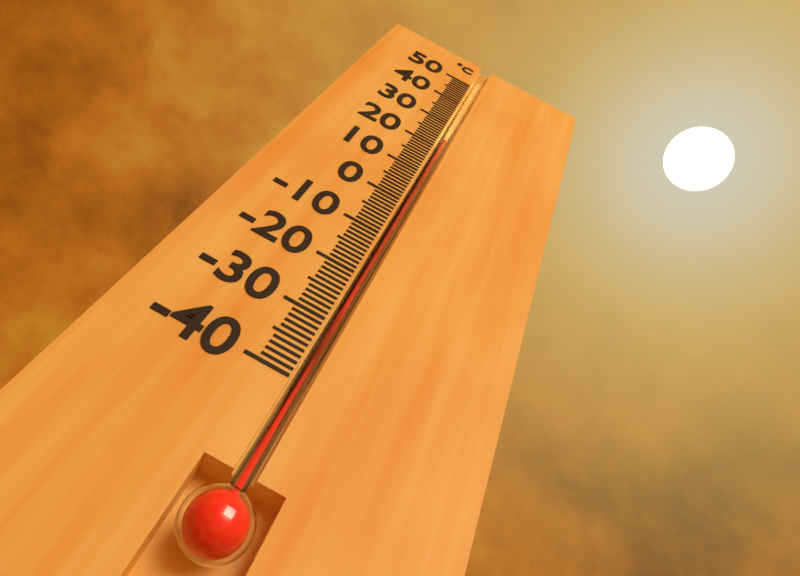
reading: 23 °C
